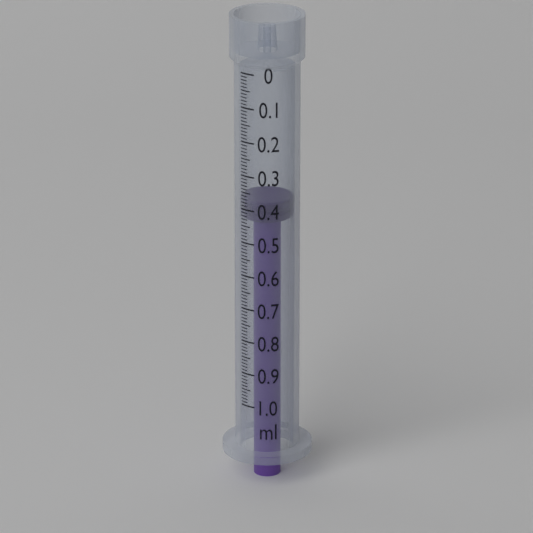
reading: 0.38 ml
